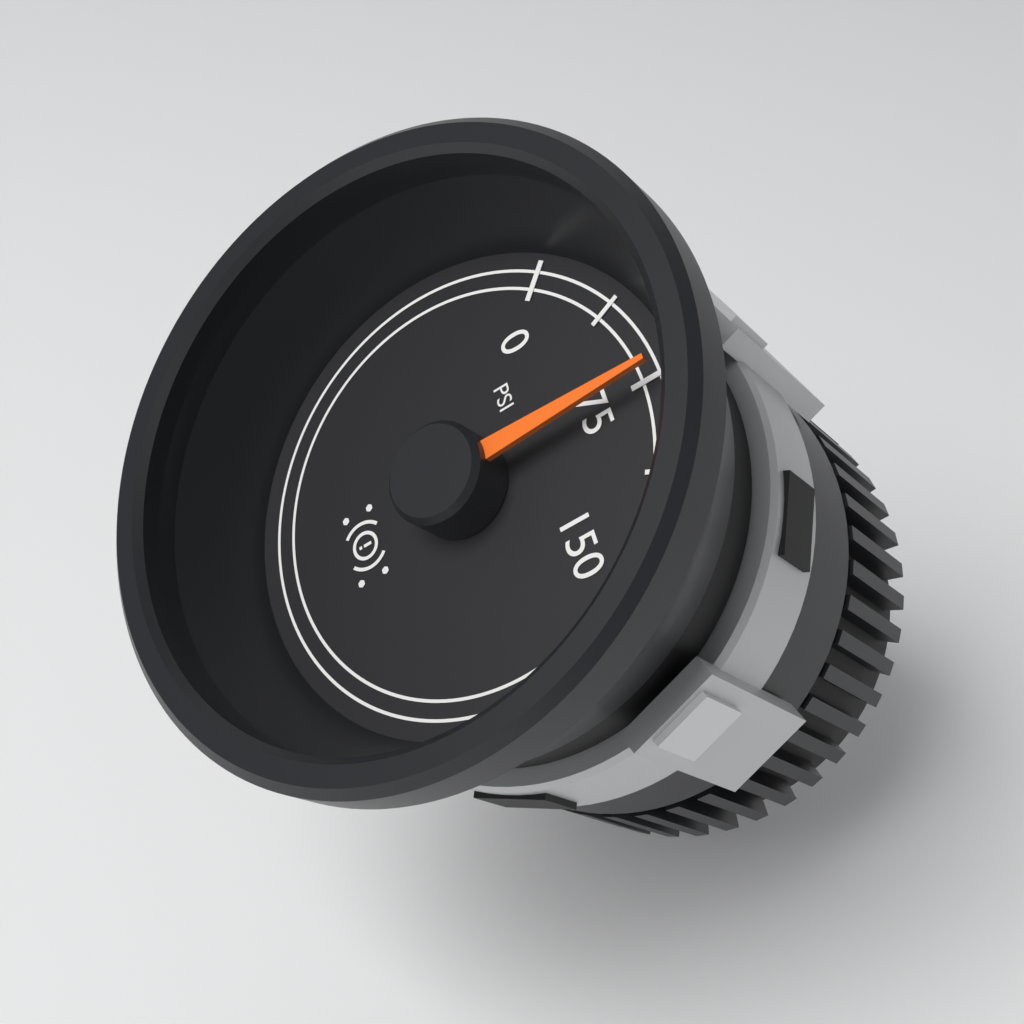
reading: 75.0 psi
